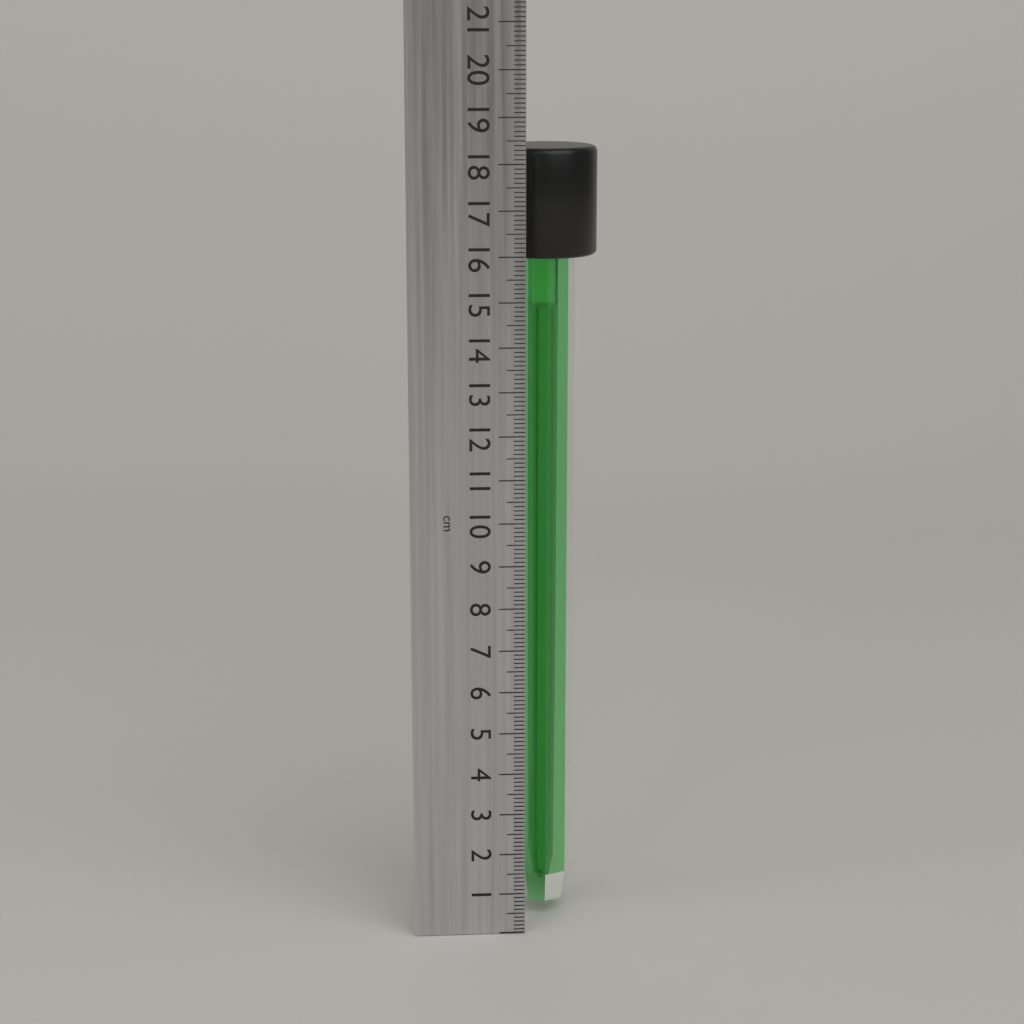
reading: 18.3 cm
